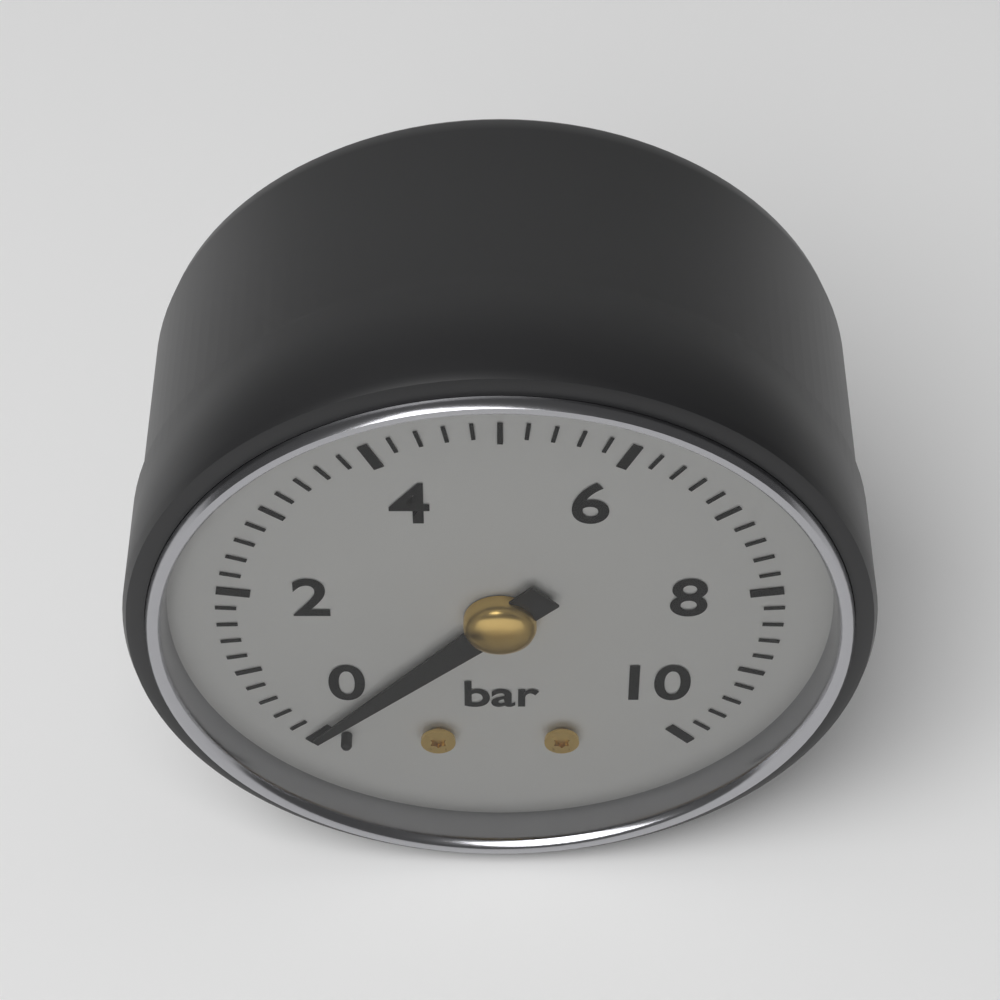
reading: 0.0 bar
